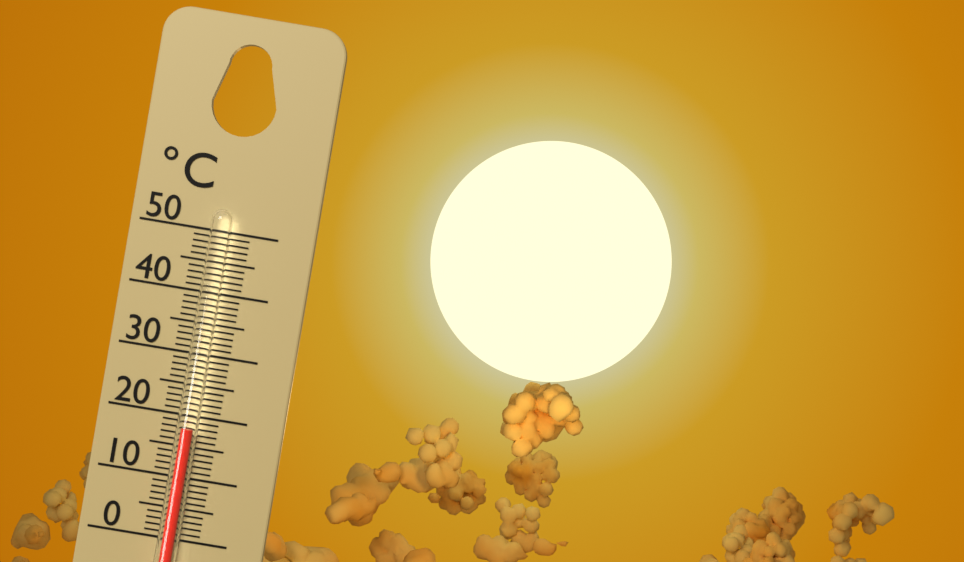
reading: 18 °C
